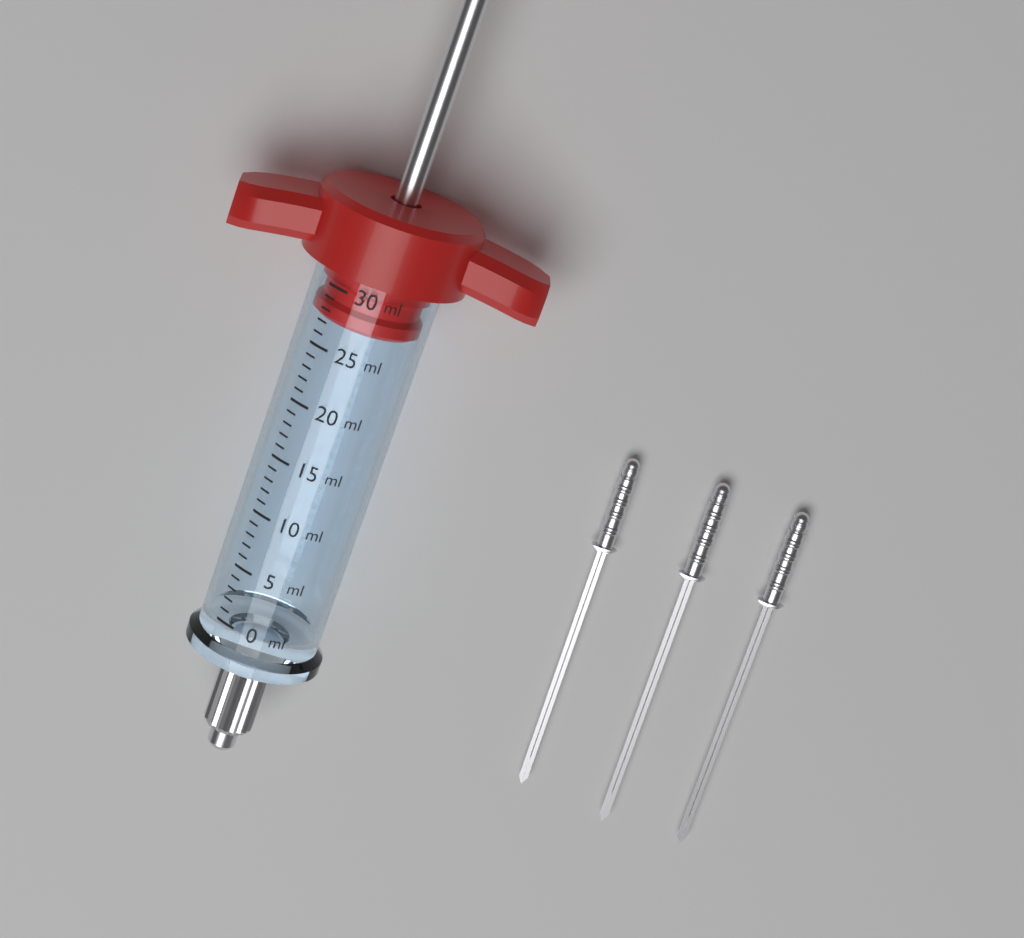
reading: 27 ml
